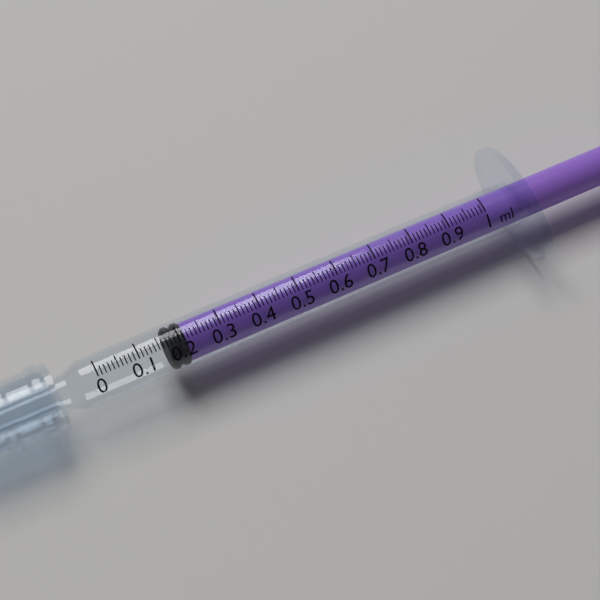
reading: 0.17 ml
